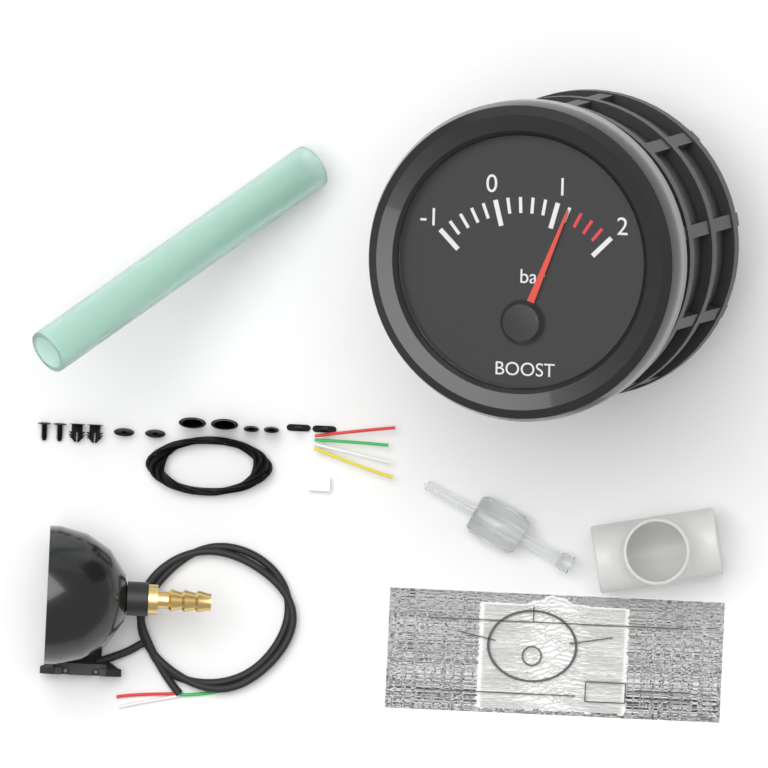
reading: 1.2 bar
